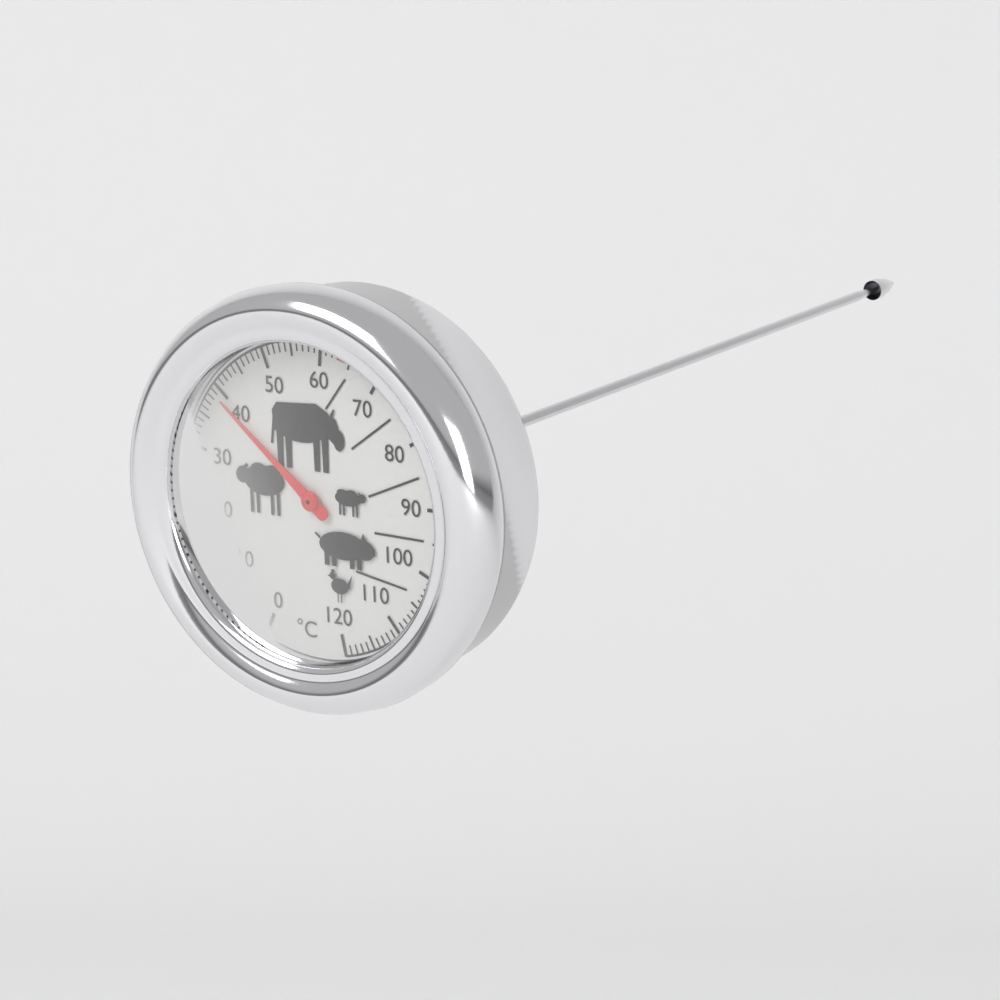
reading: 39 °C
